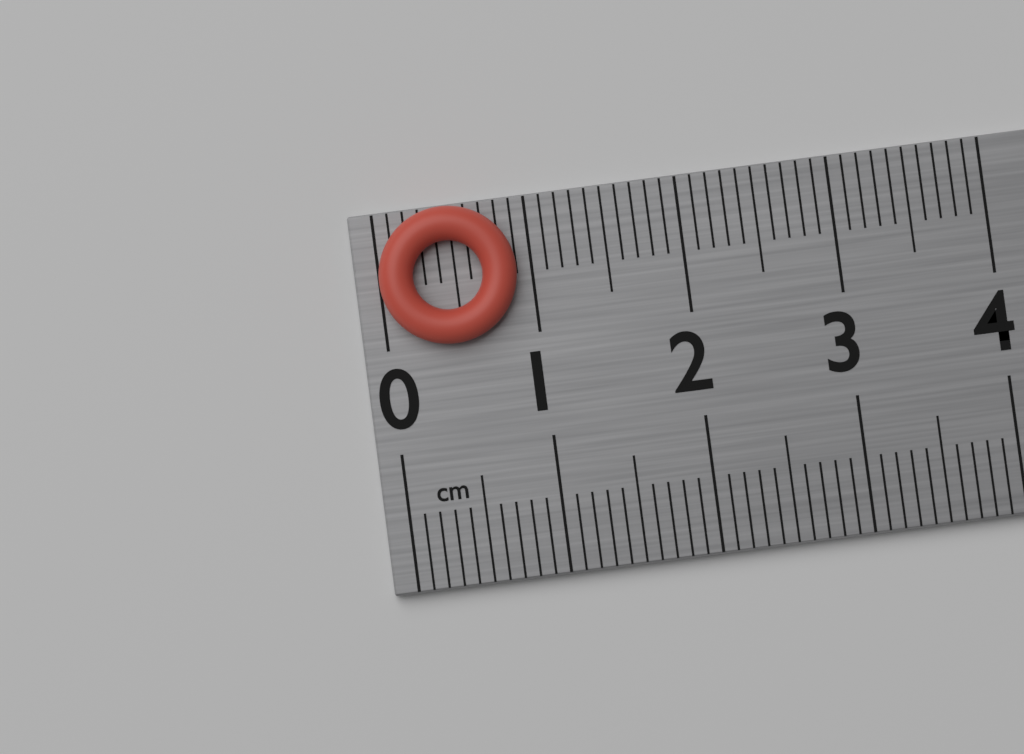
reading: 0.9 cm
